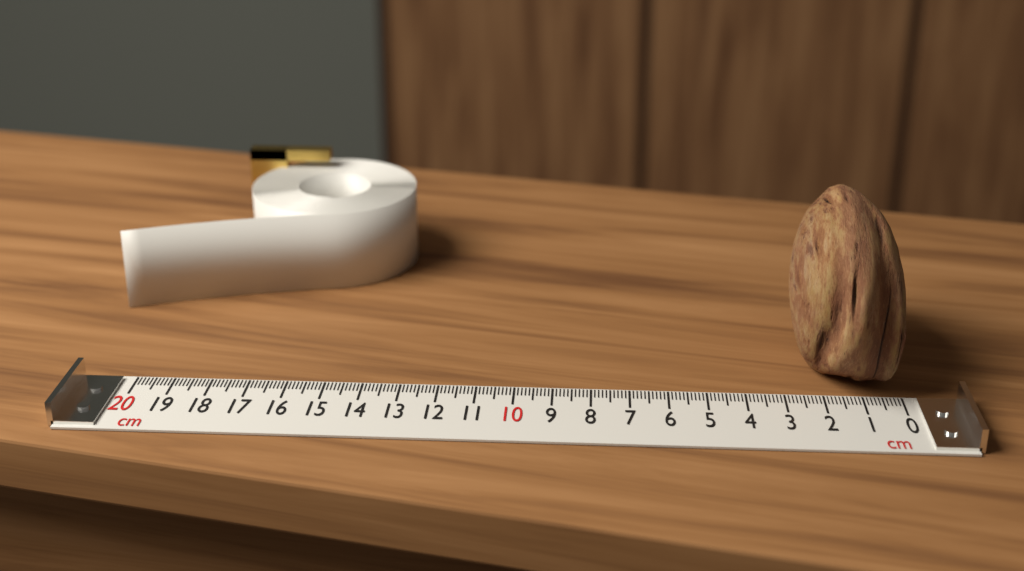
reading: 2.7 cm
